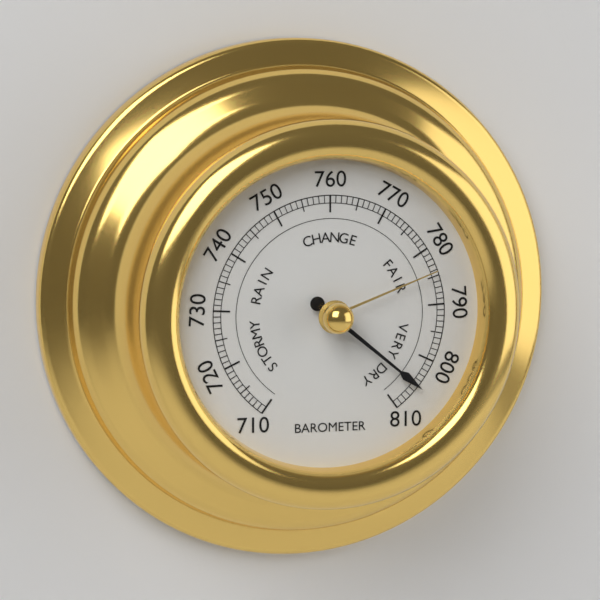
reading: 805 (no unit)
